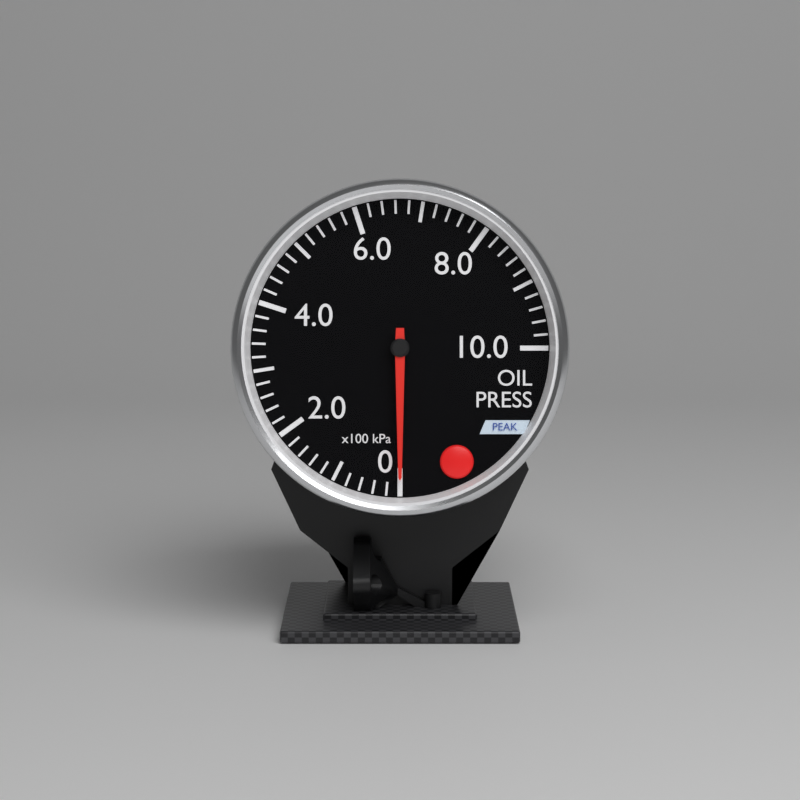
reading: 0 kPa
